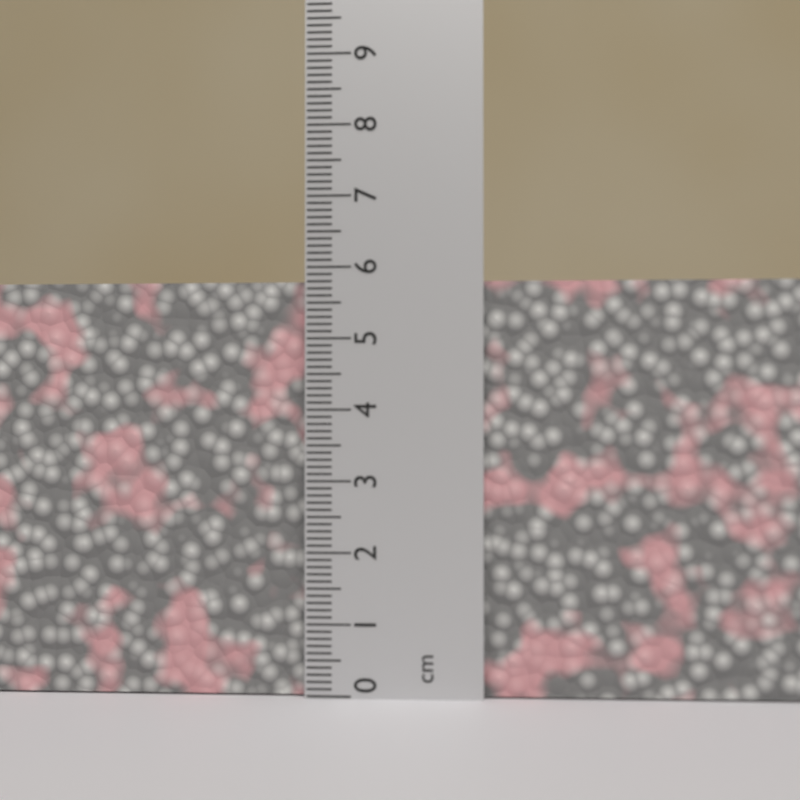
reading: 5.8 cm
